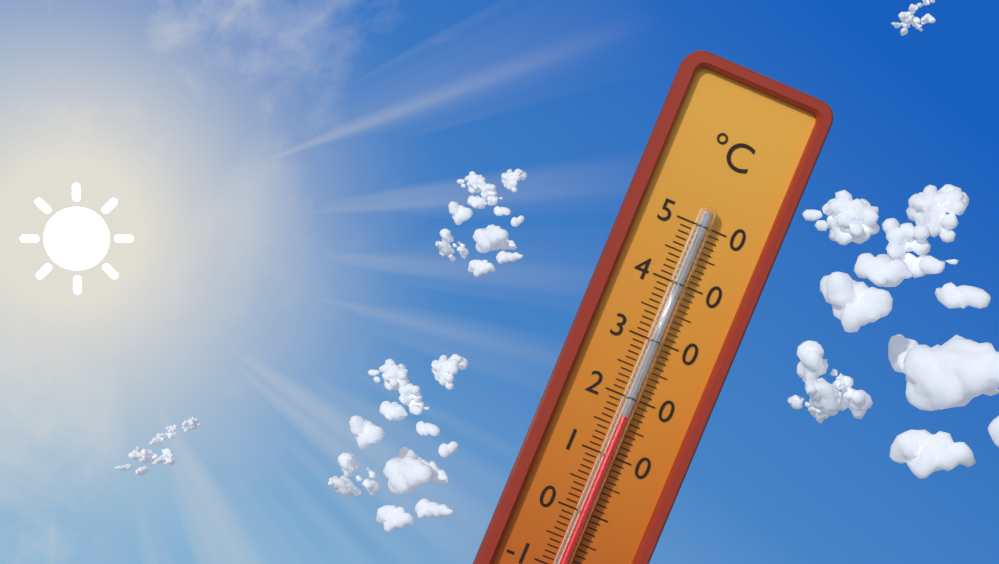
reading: 17 °C
